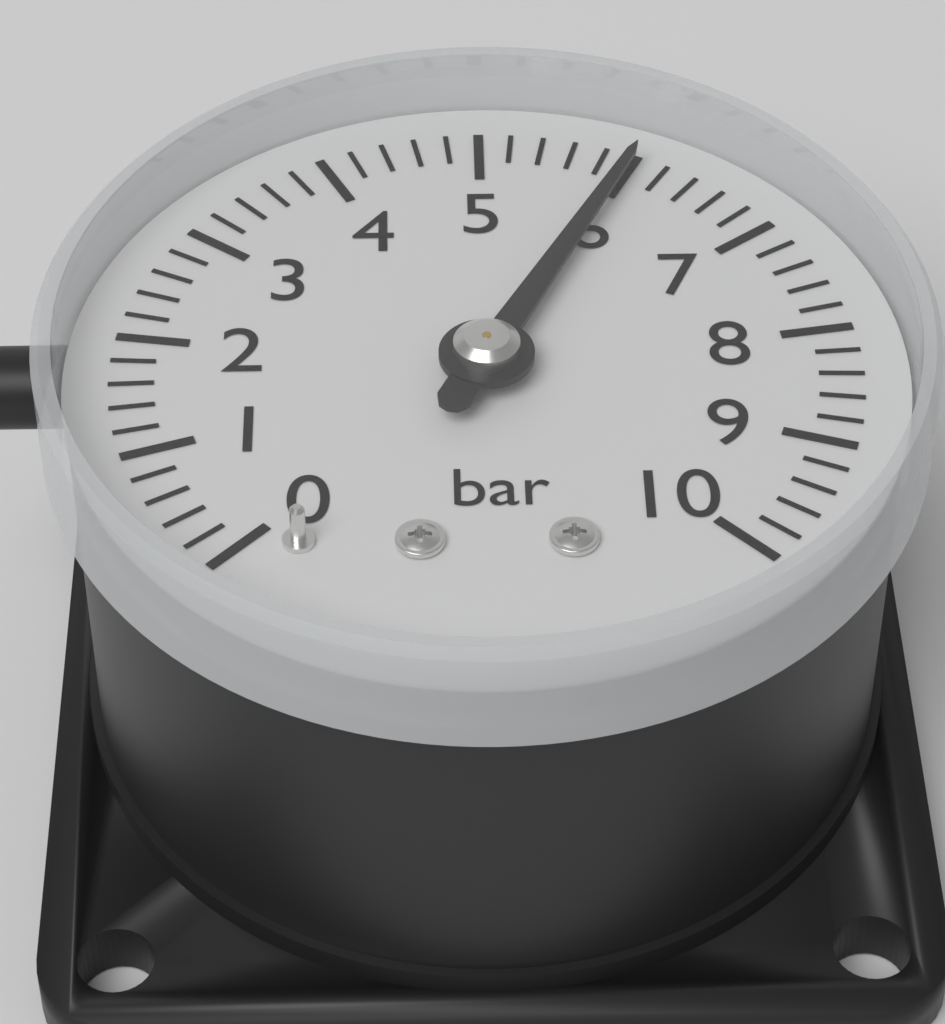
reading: 6.0 bar
